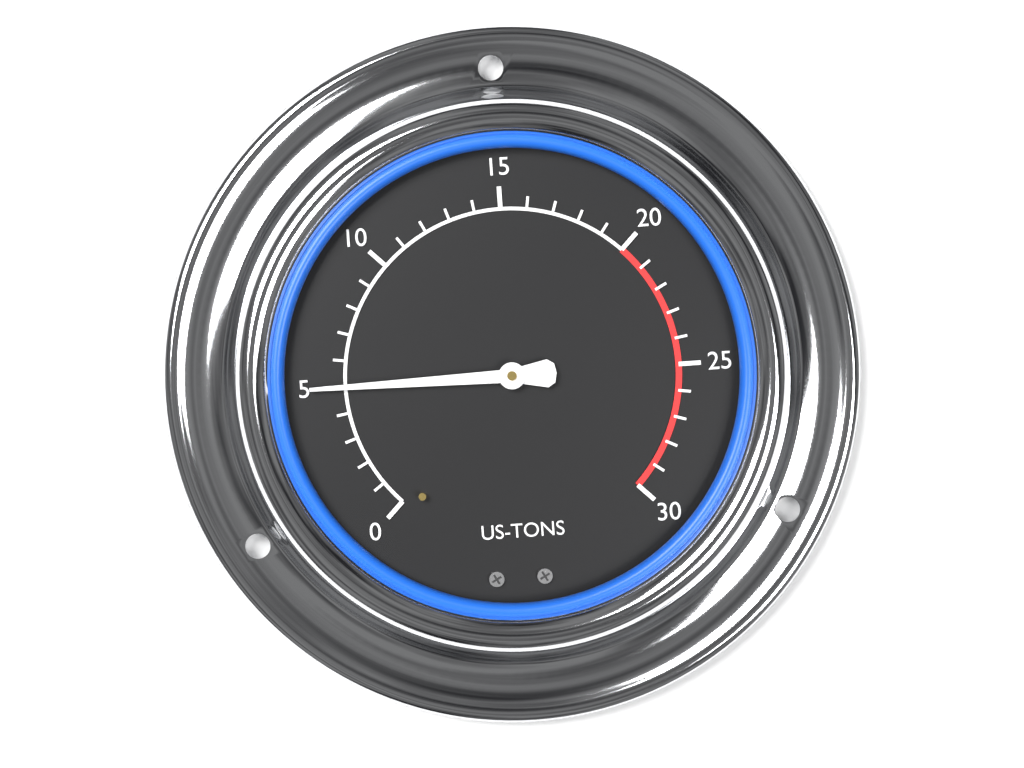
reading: 5 US-TONS
